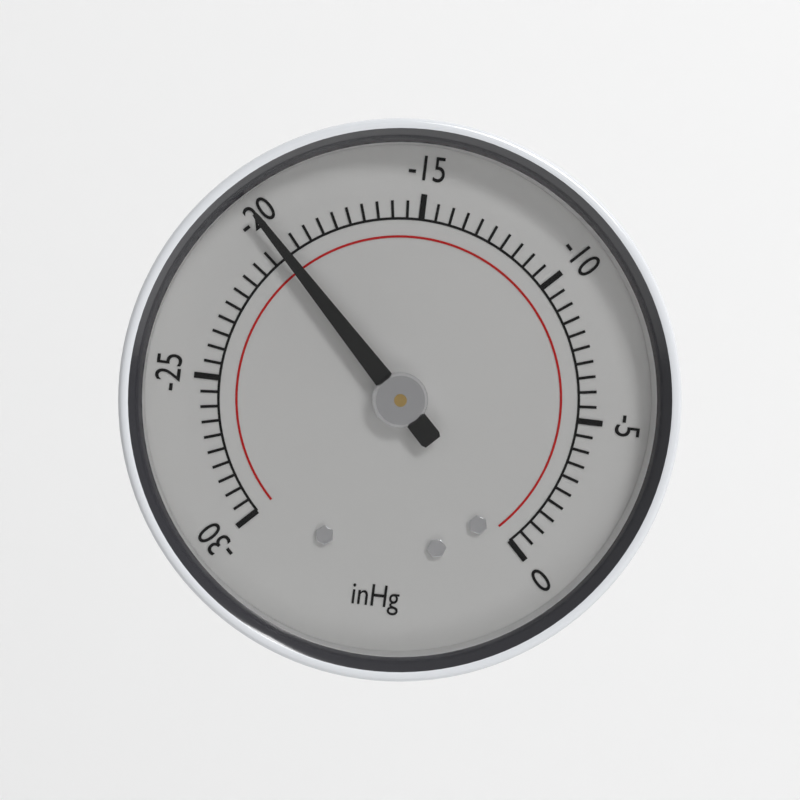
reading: -20.0 inHg
